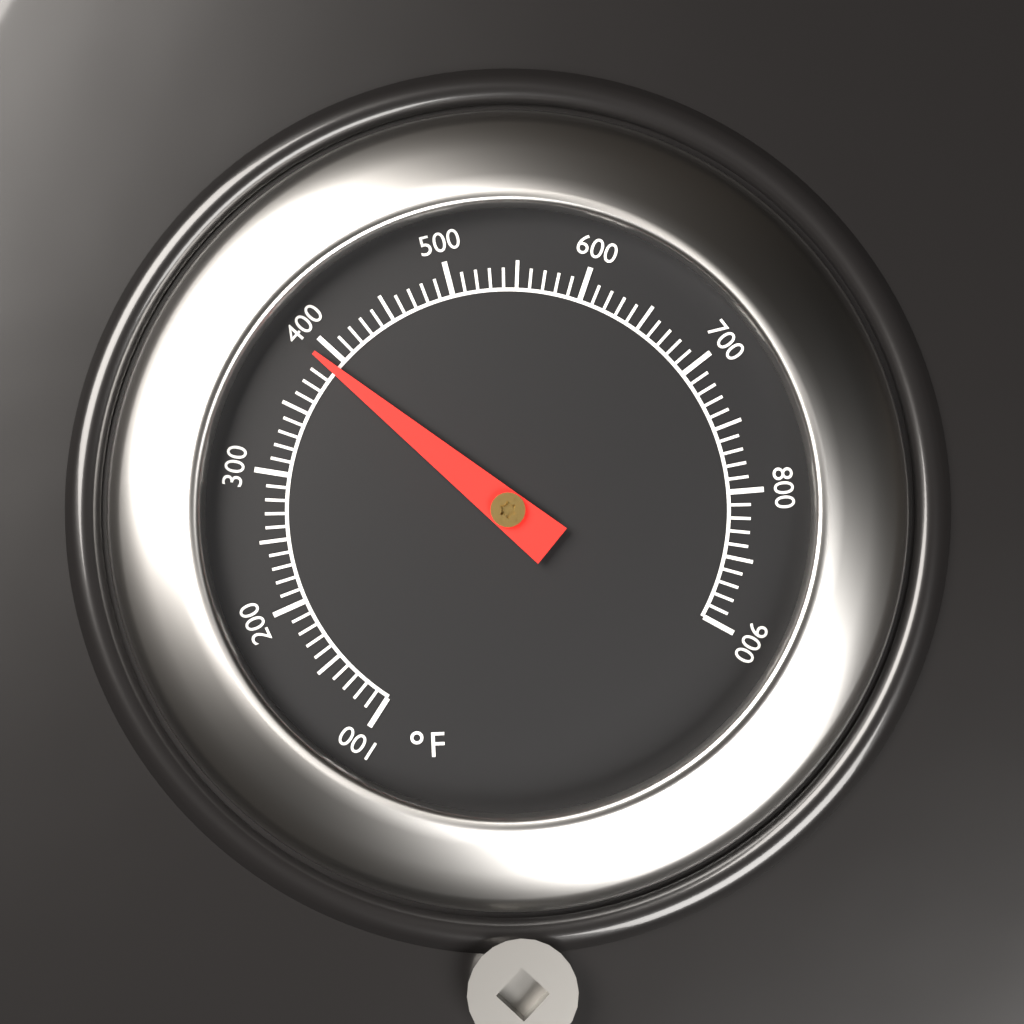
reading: 390 °F
